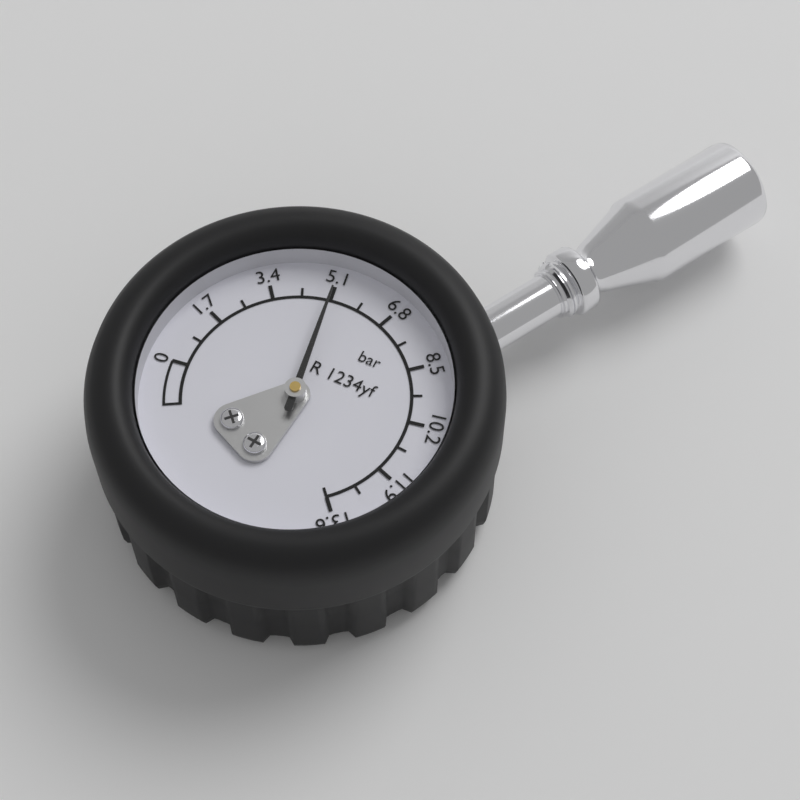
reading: 5.10 bar
